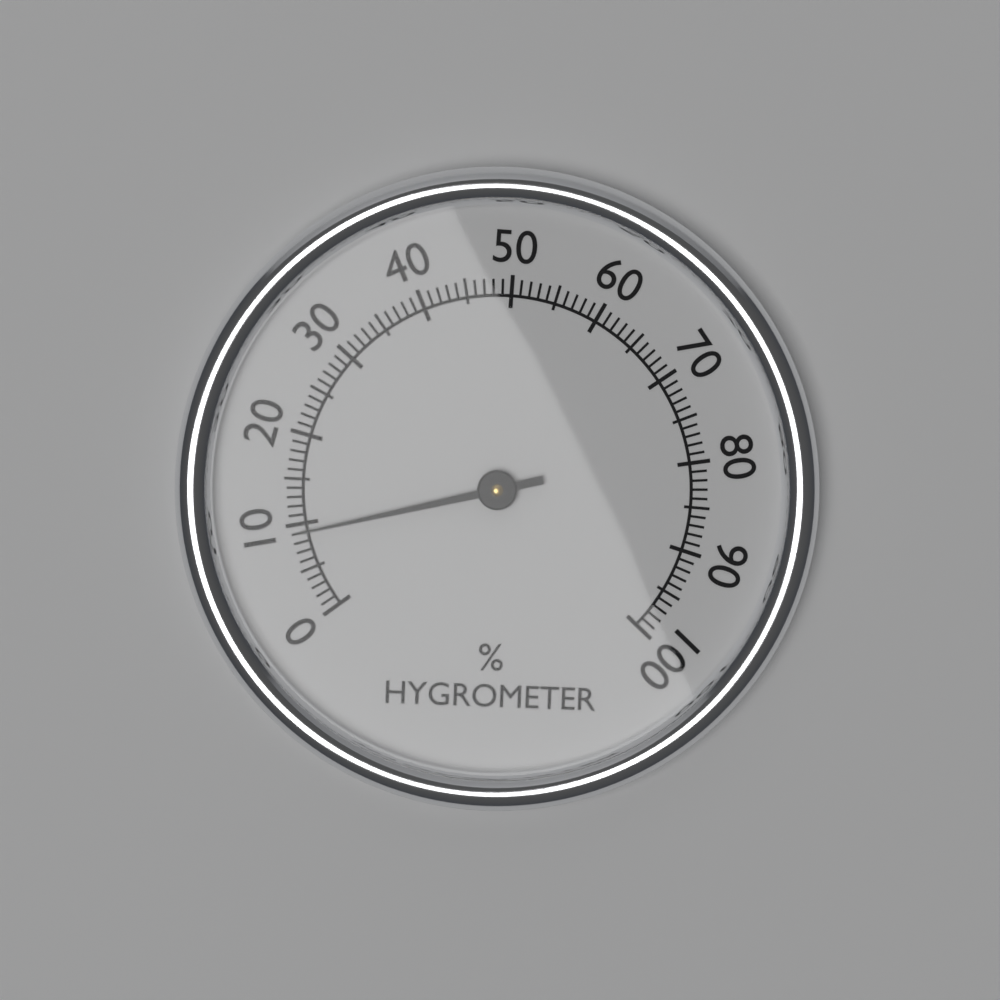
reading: 9 %
